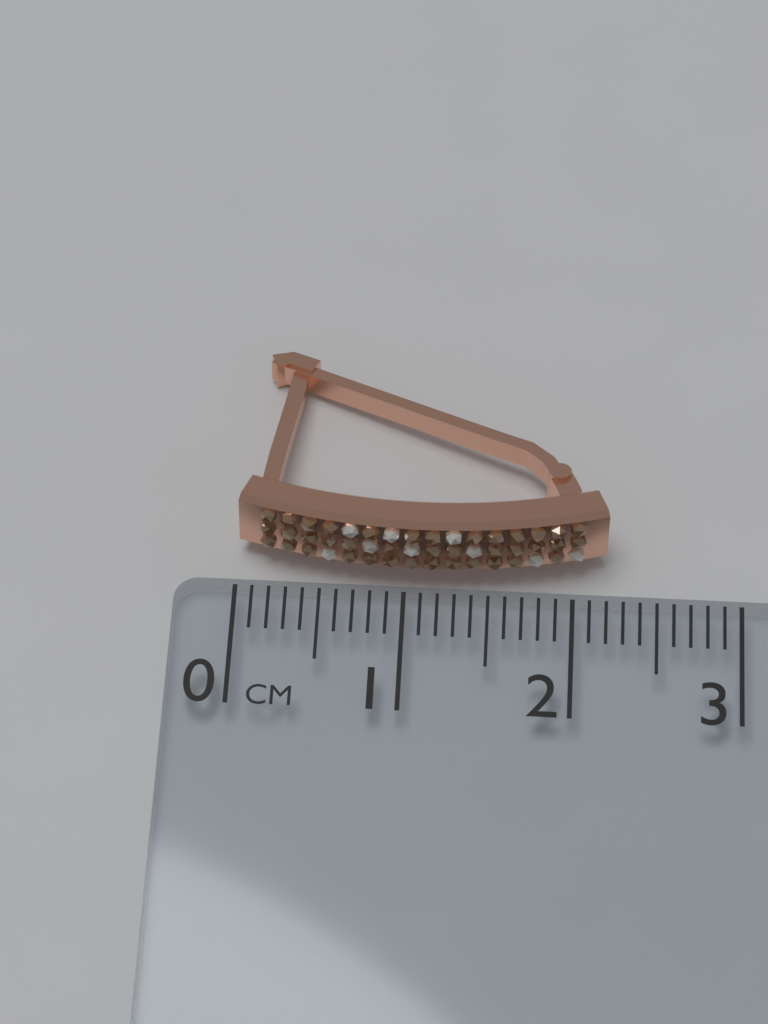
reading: 2.2 cm
